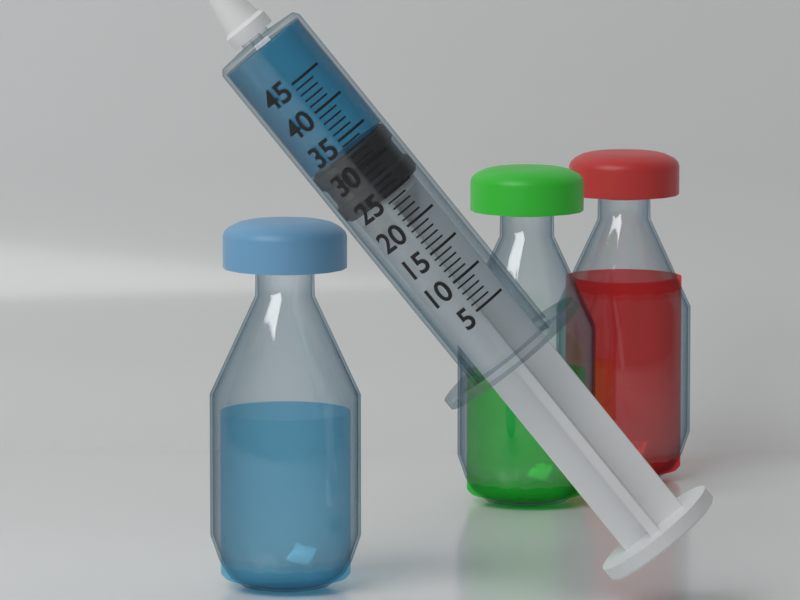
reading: 33 (no unit)
